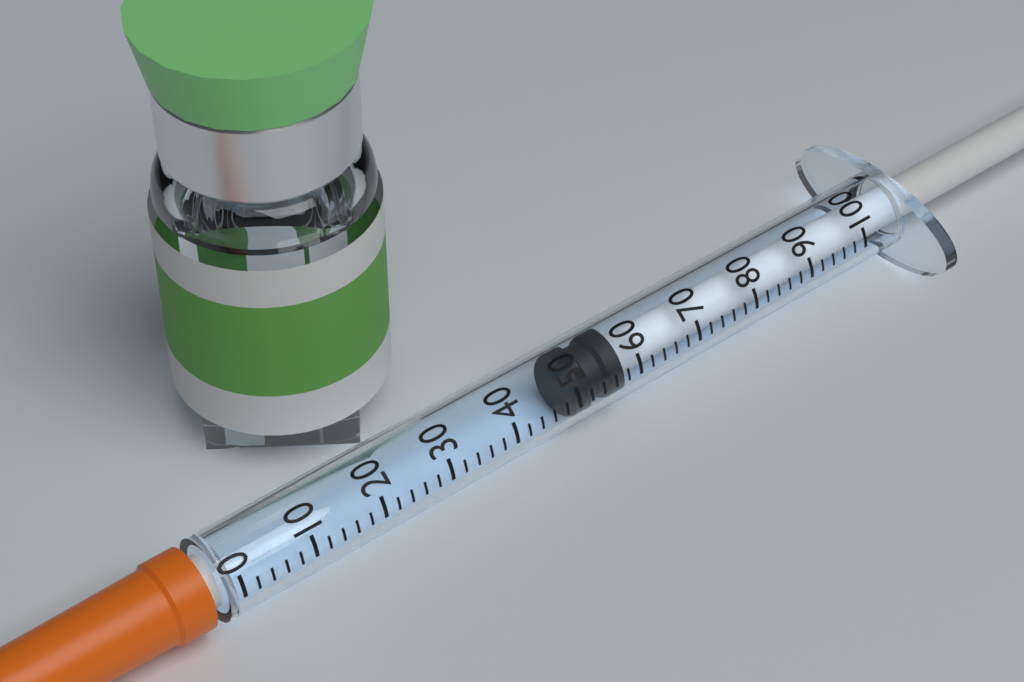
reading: 50 (no unit)
